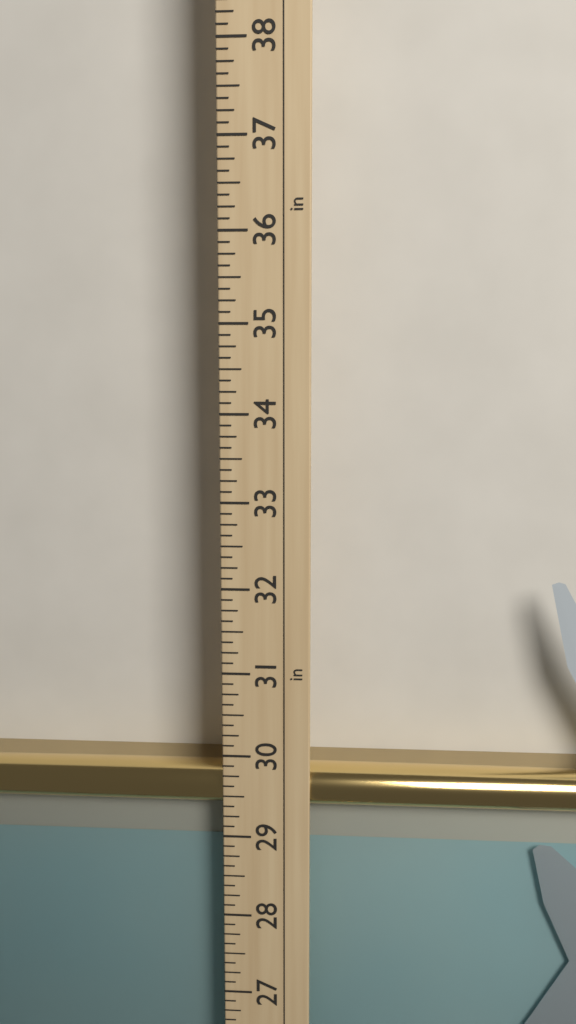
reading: 29.750 in
